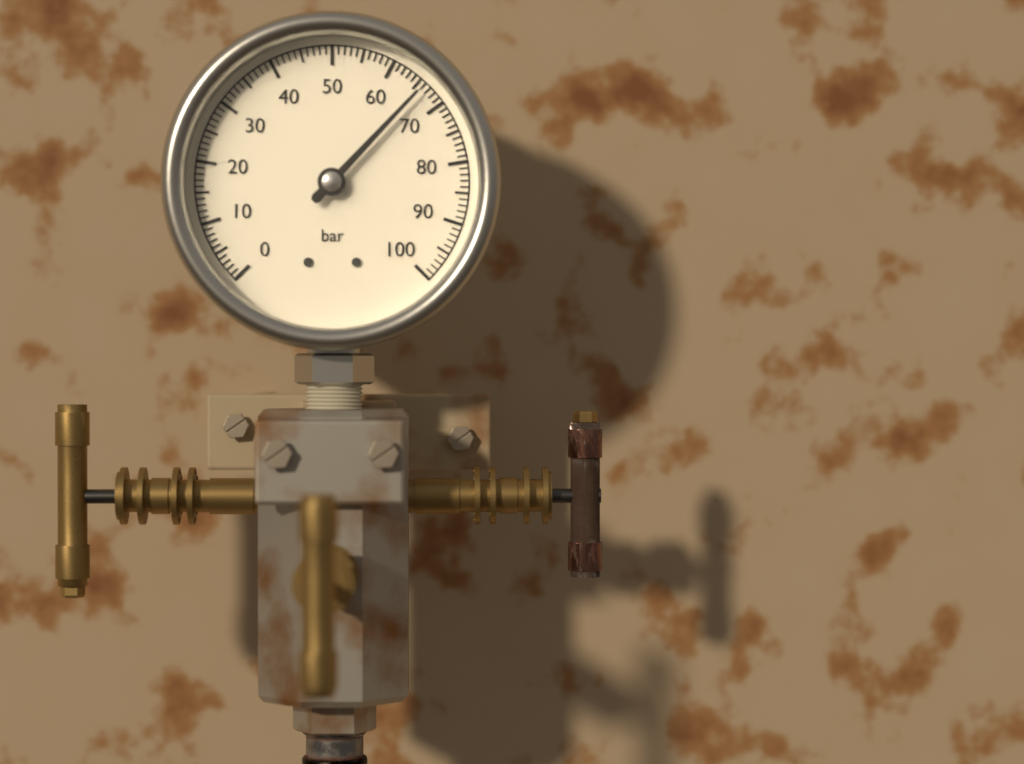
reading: 66 bar
